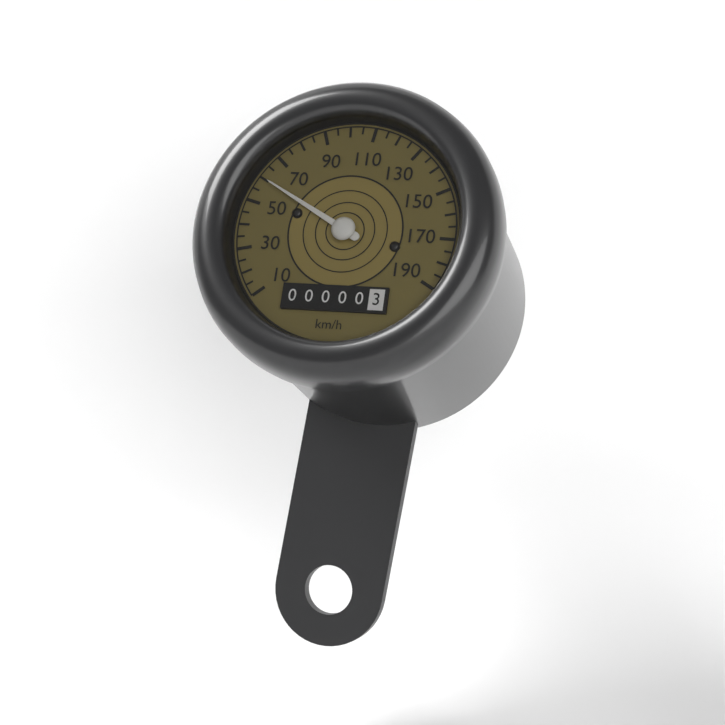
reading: 60 km/h
